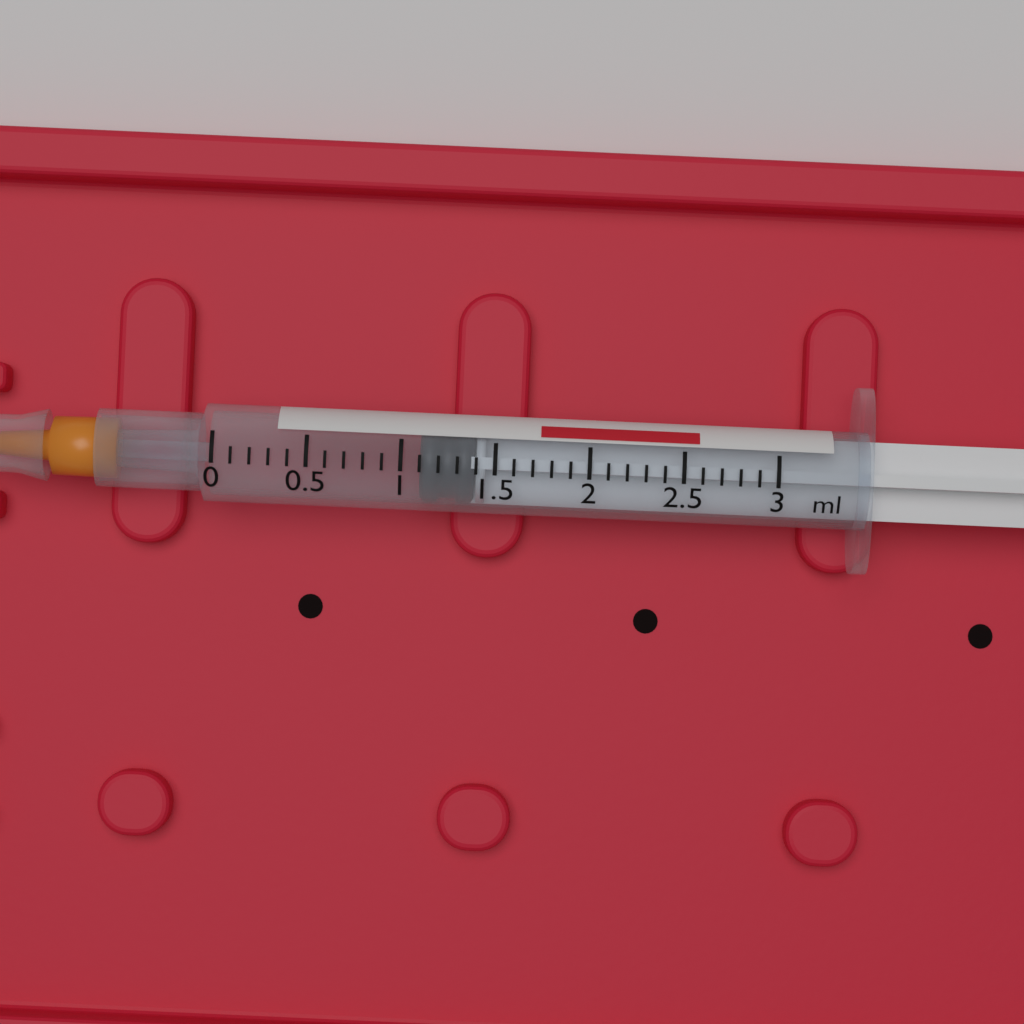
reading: 1.1 ml
